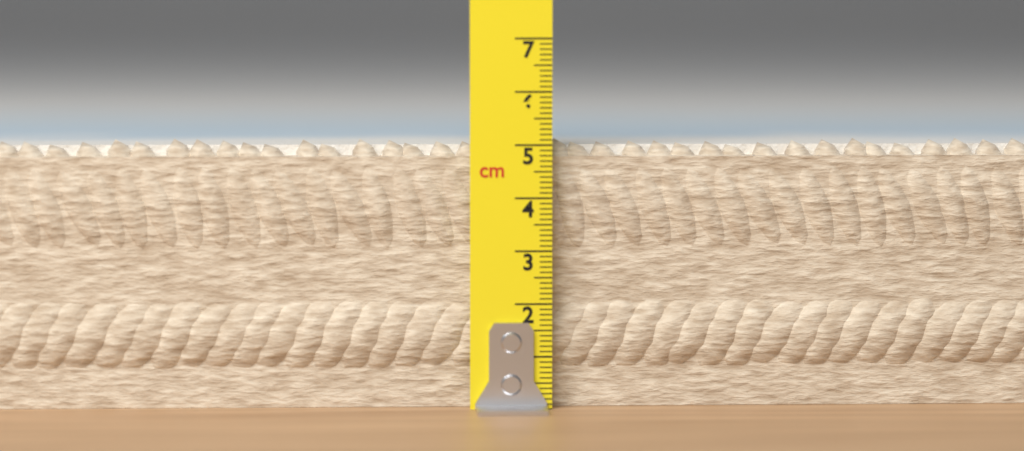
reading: 5.1 cm
